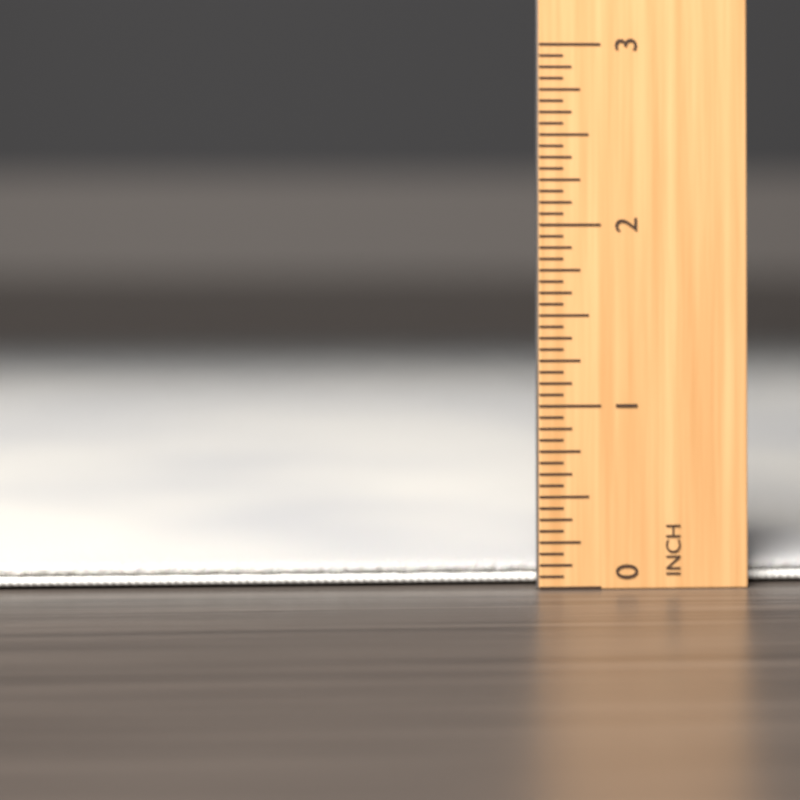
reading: 0.1250 inch
